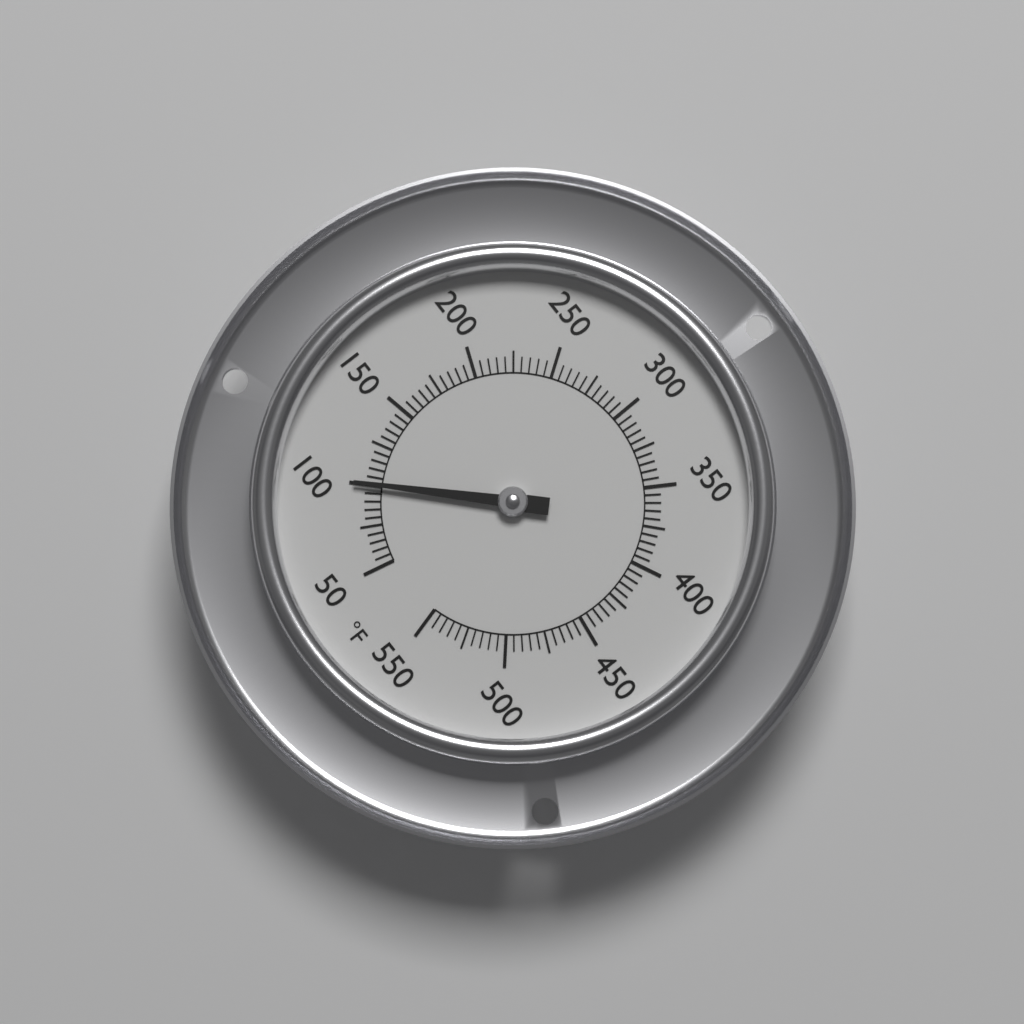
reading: 100 °F
